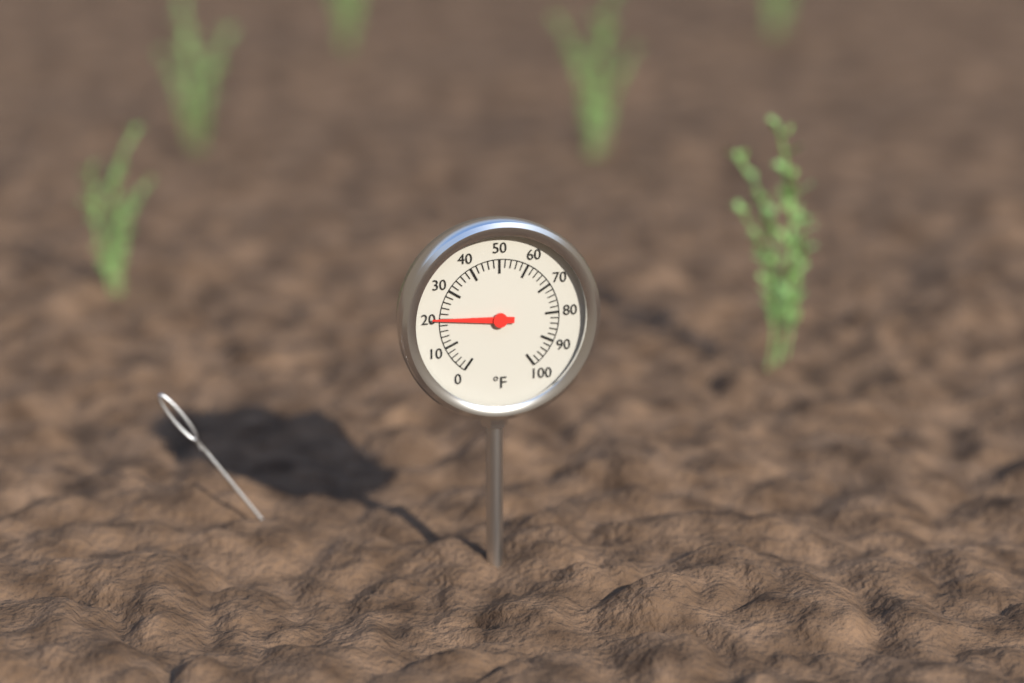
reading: 20 °F
